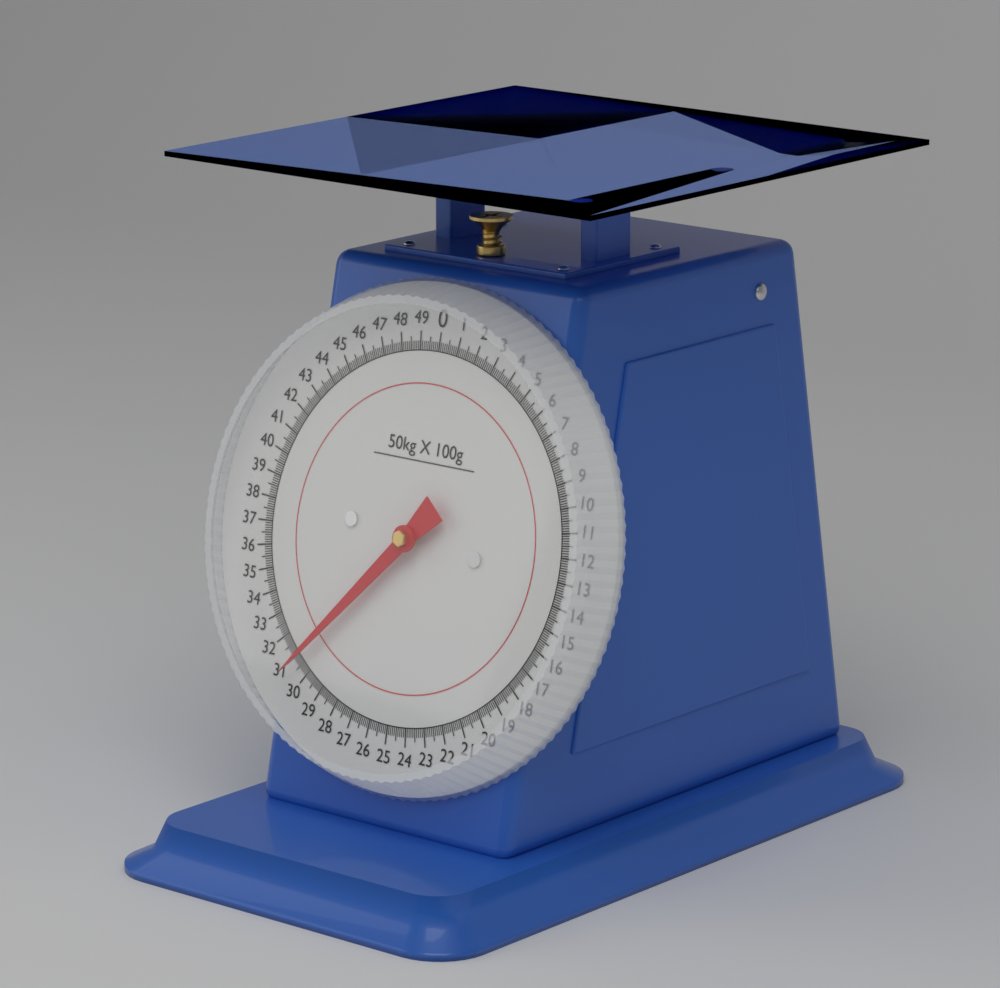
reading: 30.8 kg
